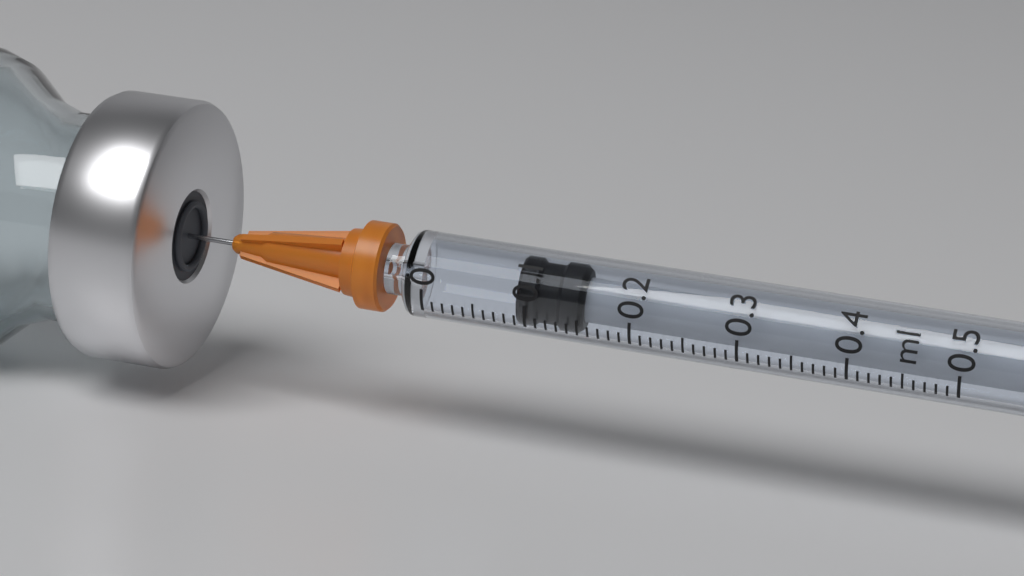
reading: 0.09 ml
